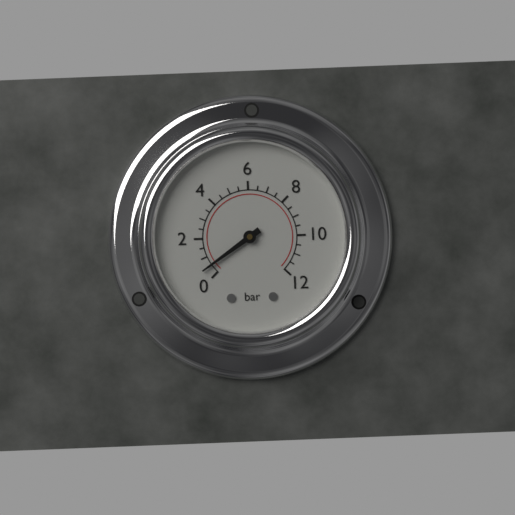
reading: 0.5 bar
